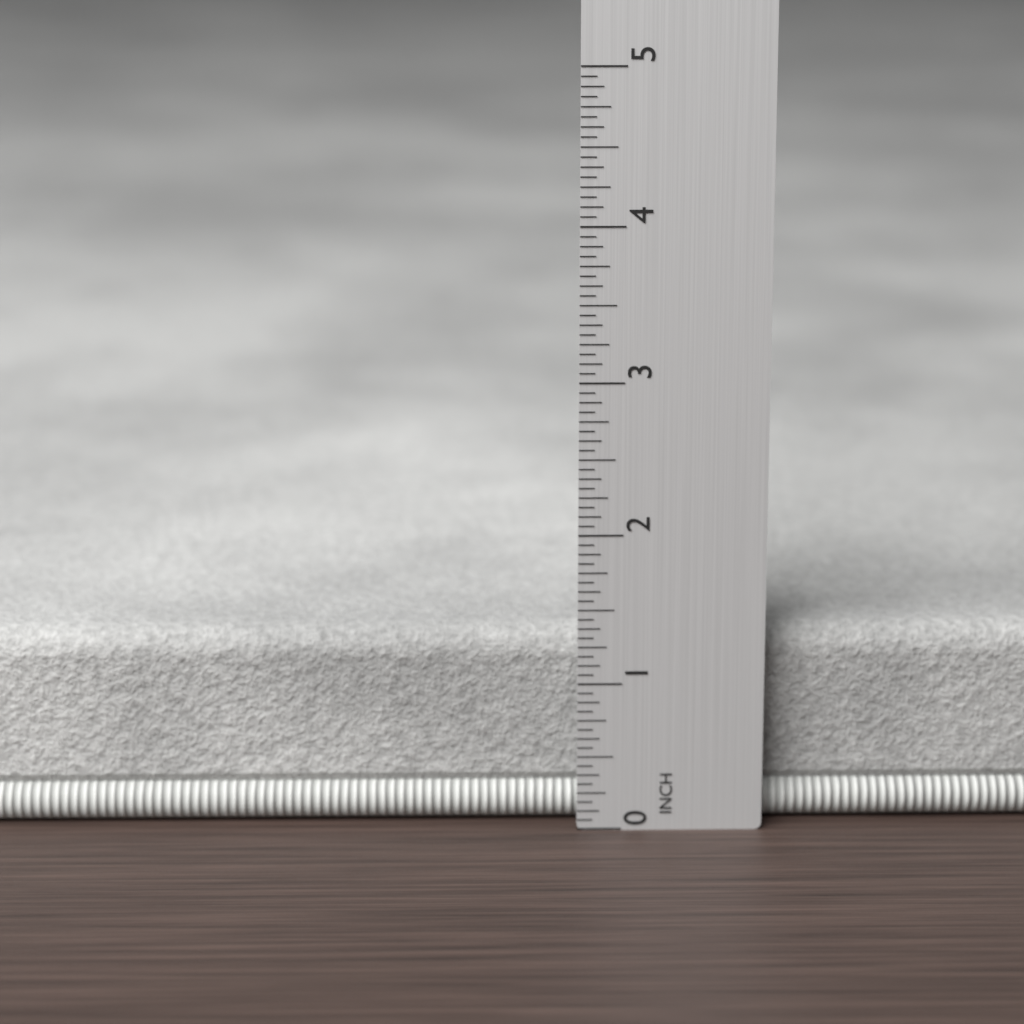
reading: 1.3125 in
